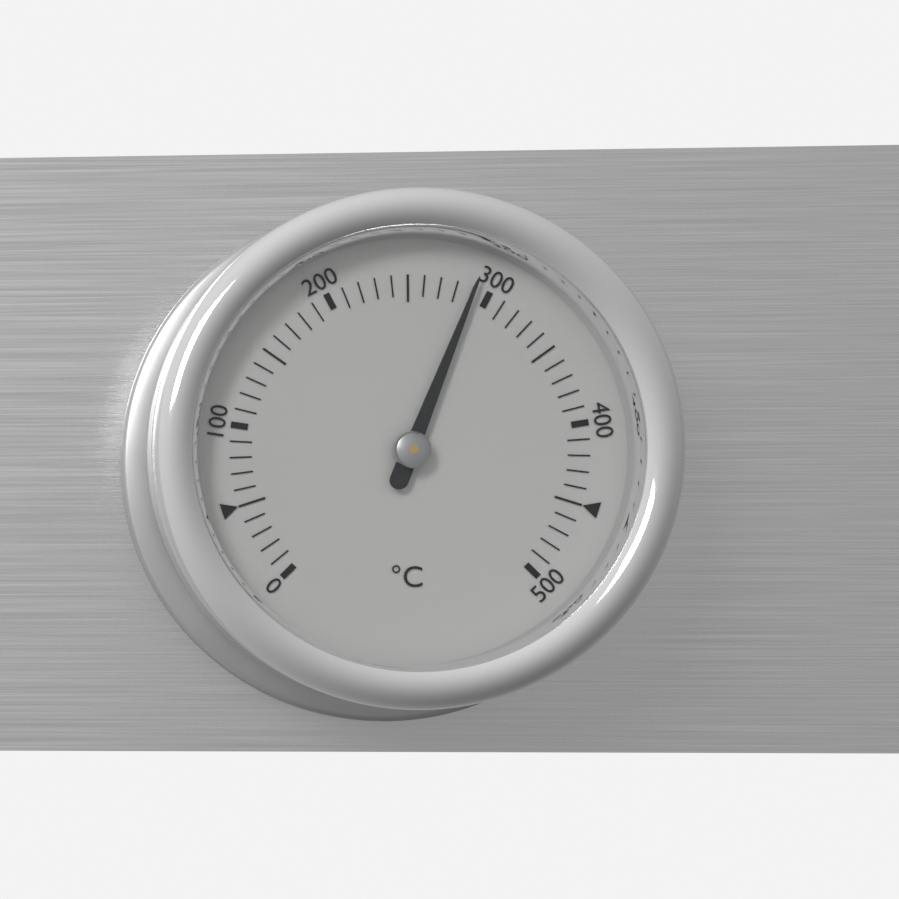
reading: 290 °C
